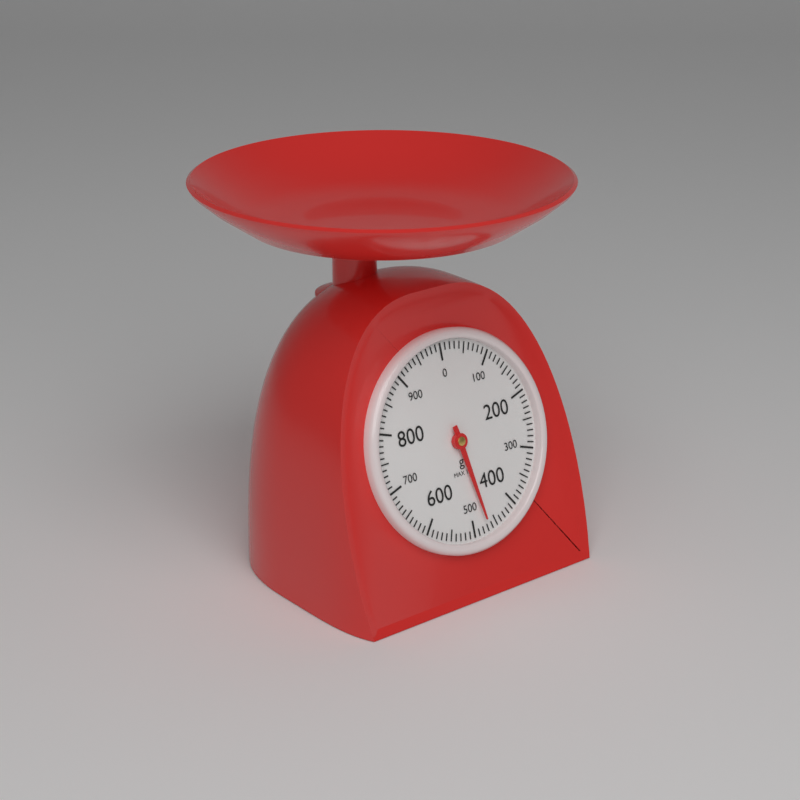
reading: 470 g
